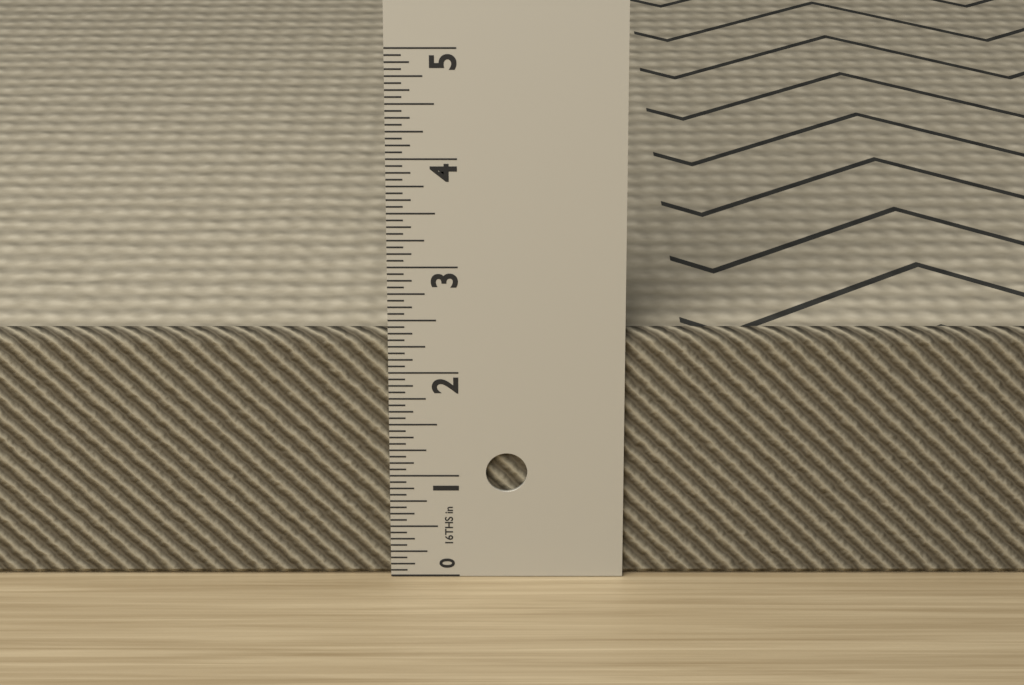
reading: 2.3750 in
